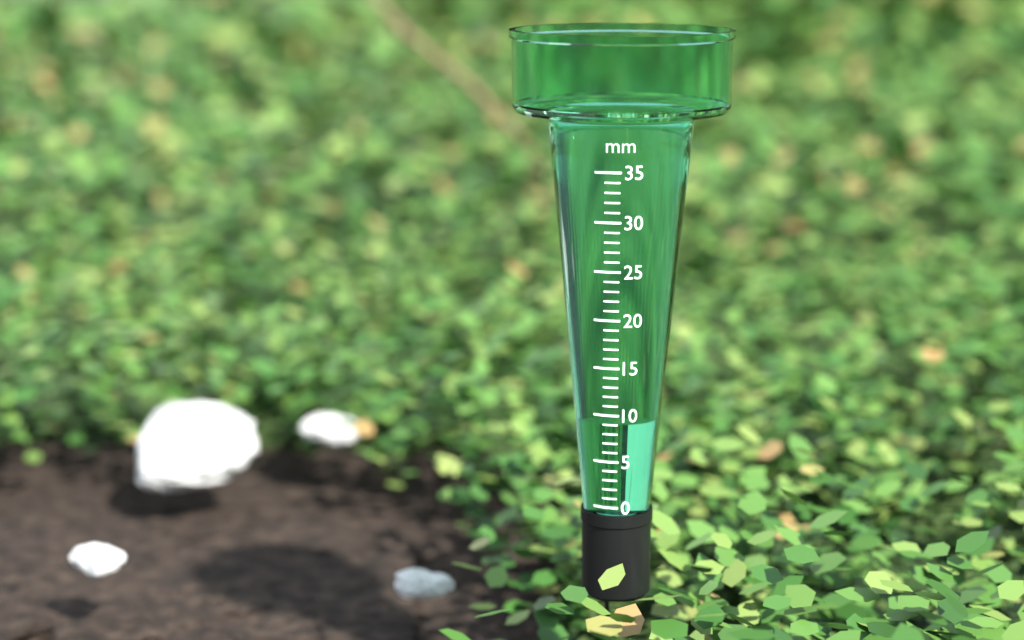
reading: 9 mm
